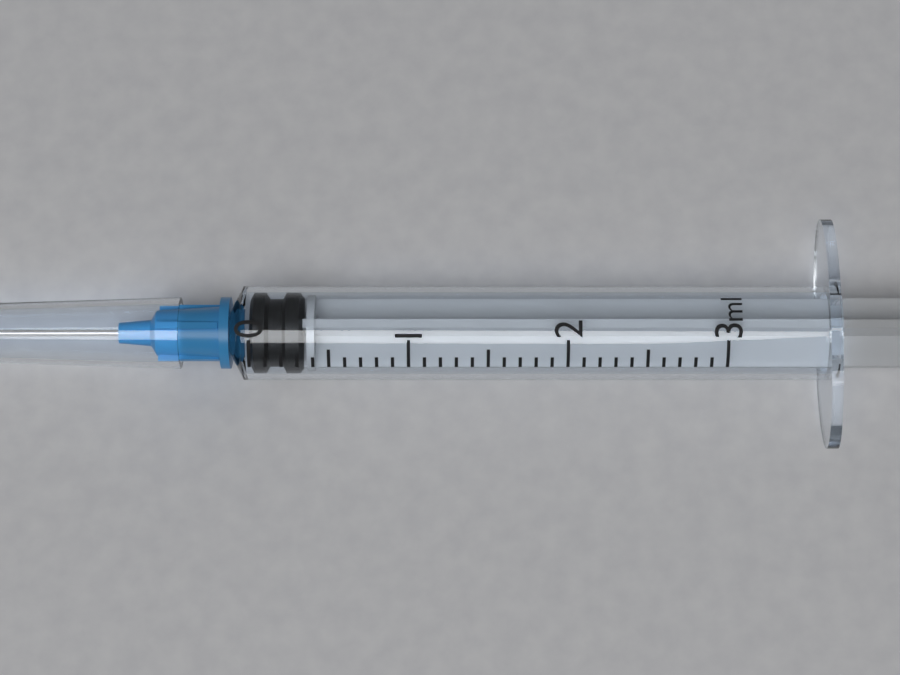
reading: 0.0 ml
